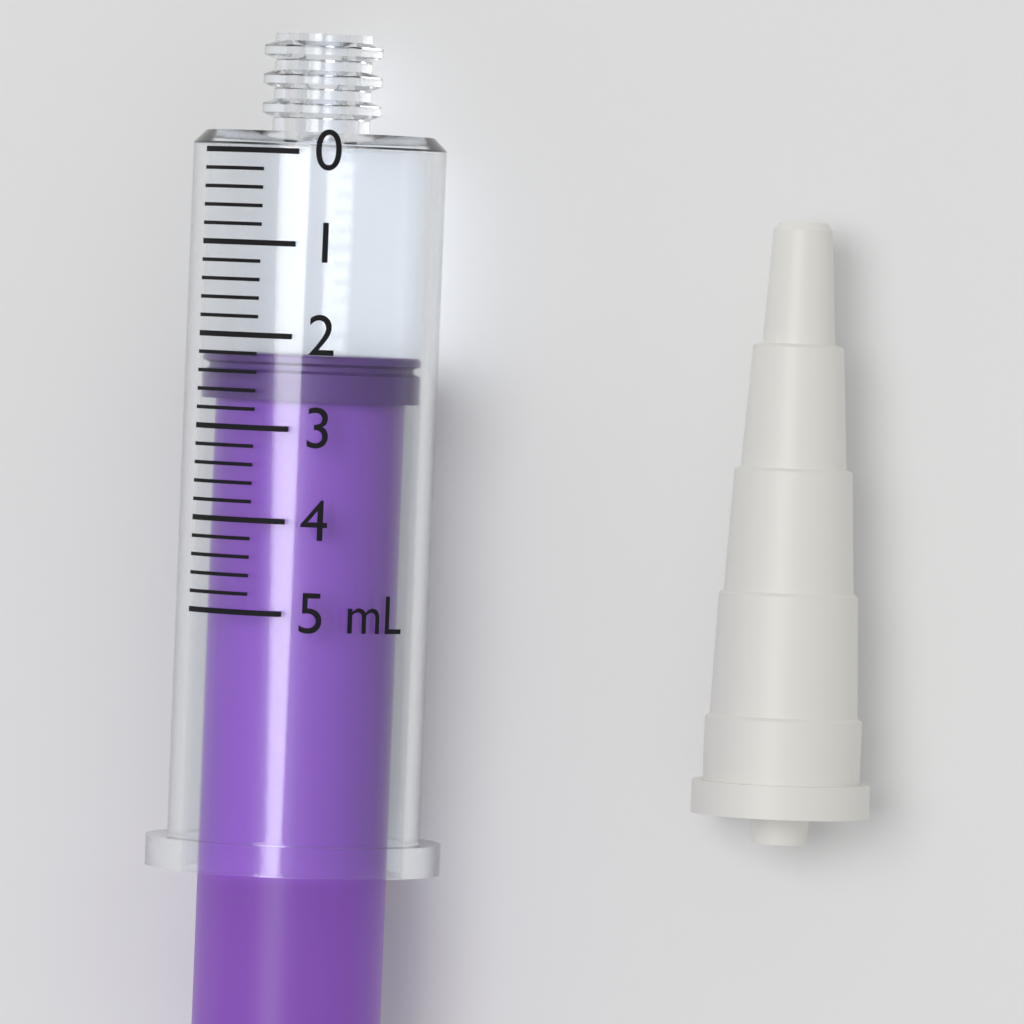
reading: 2.2 mL
